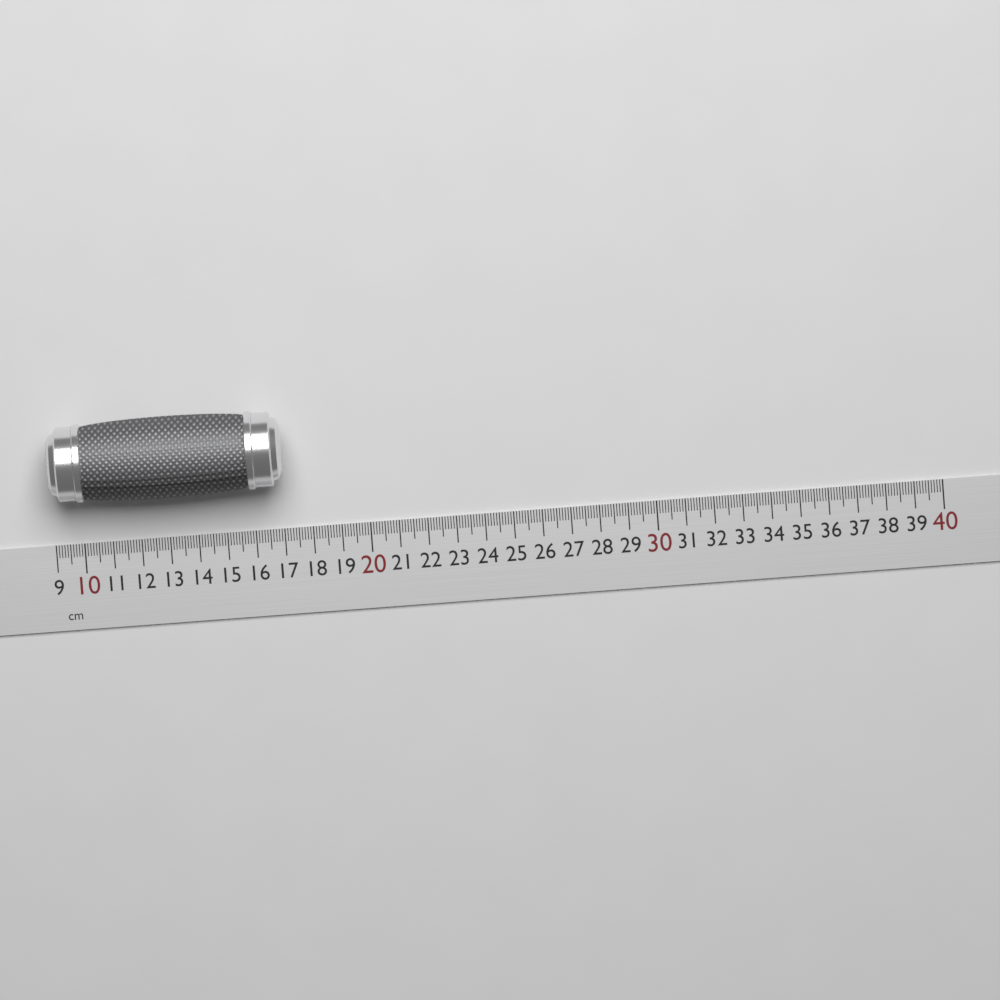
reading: 17.1 cm
